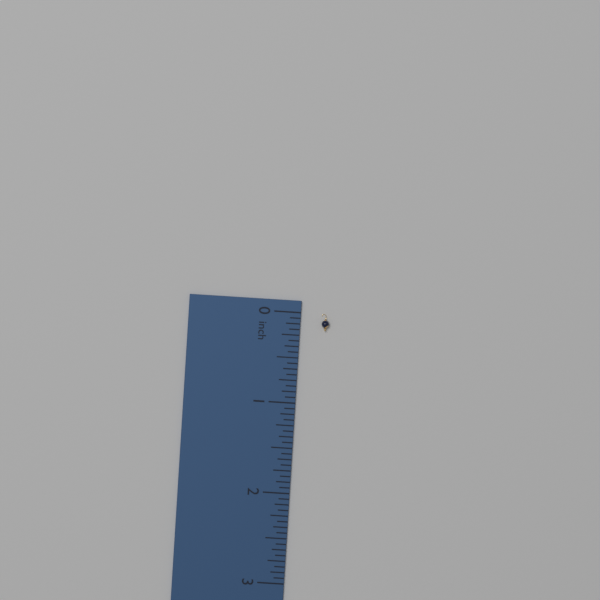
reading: 0.1875 inch
